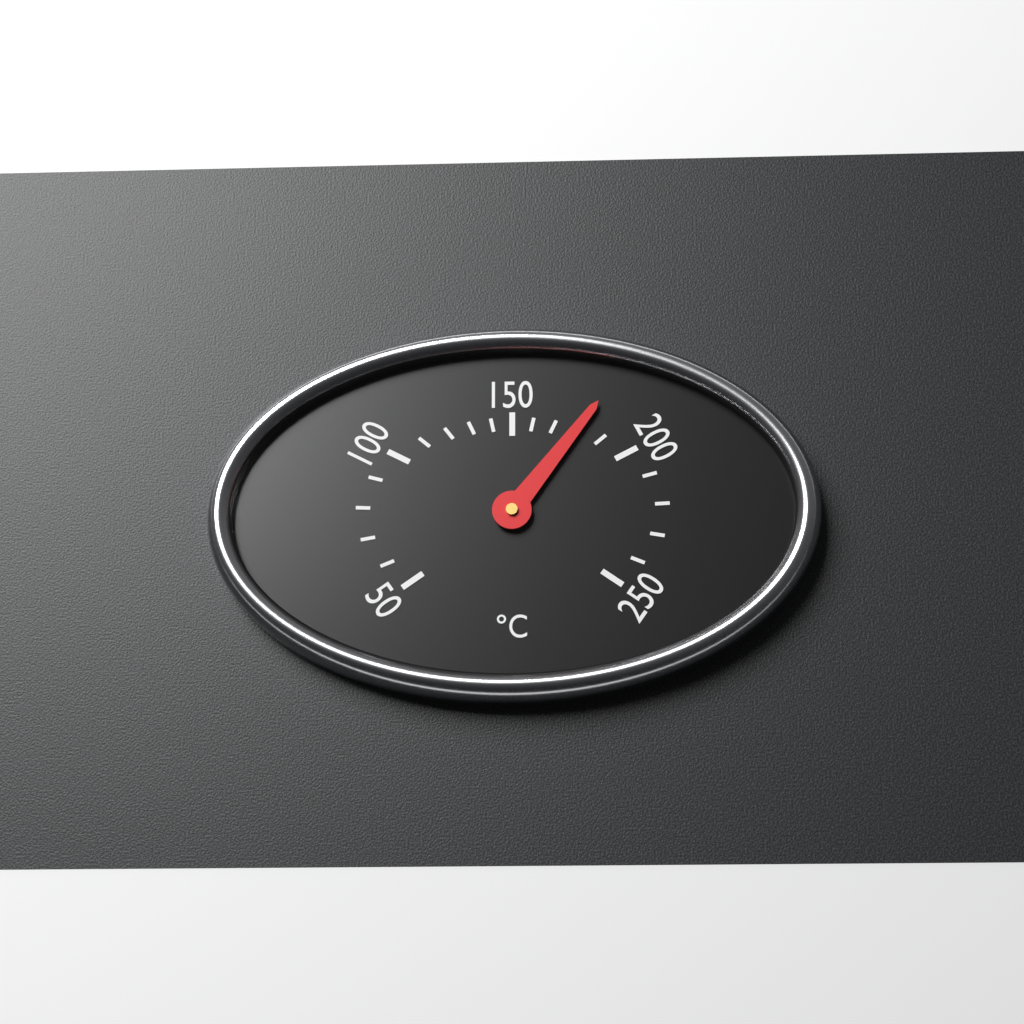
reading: 180 °C
